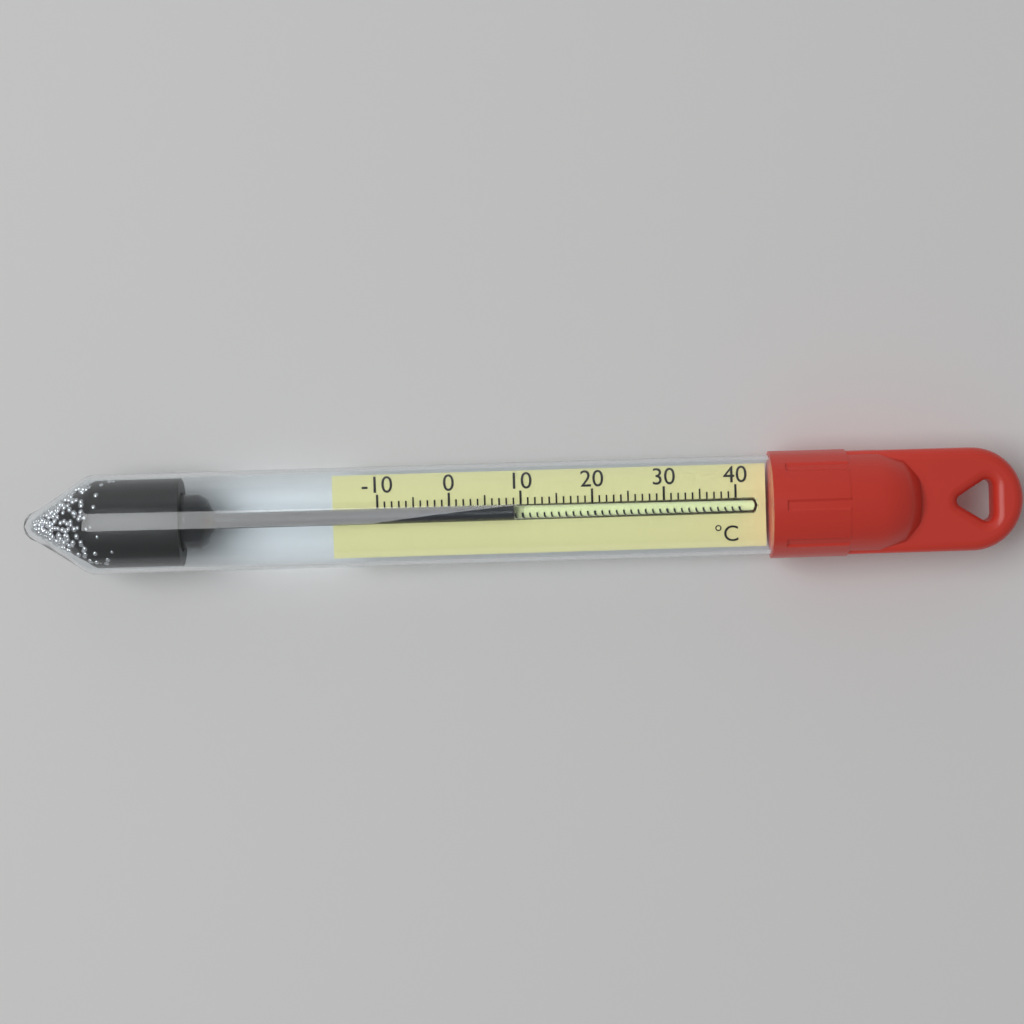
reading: 9 °C
